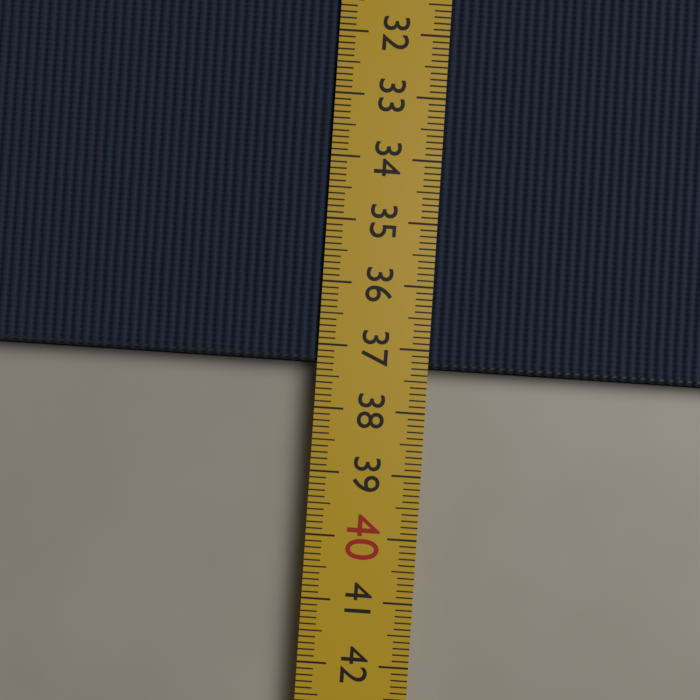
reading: 37.3 cm
